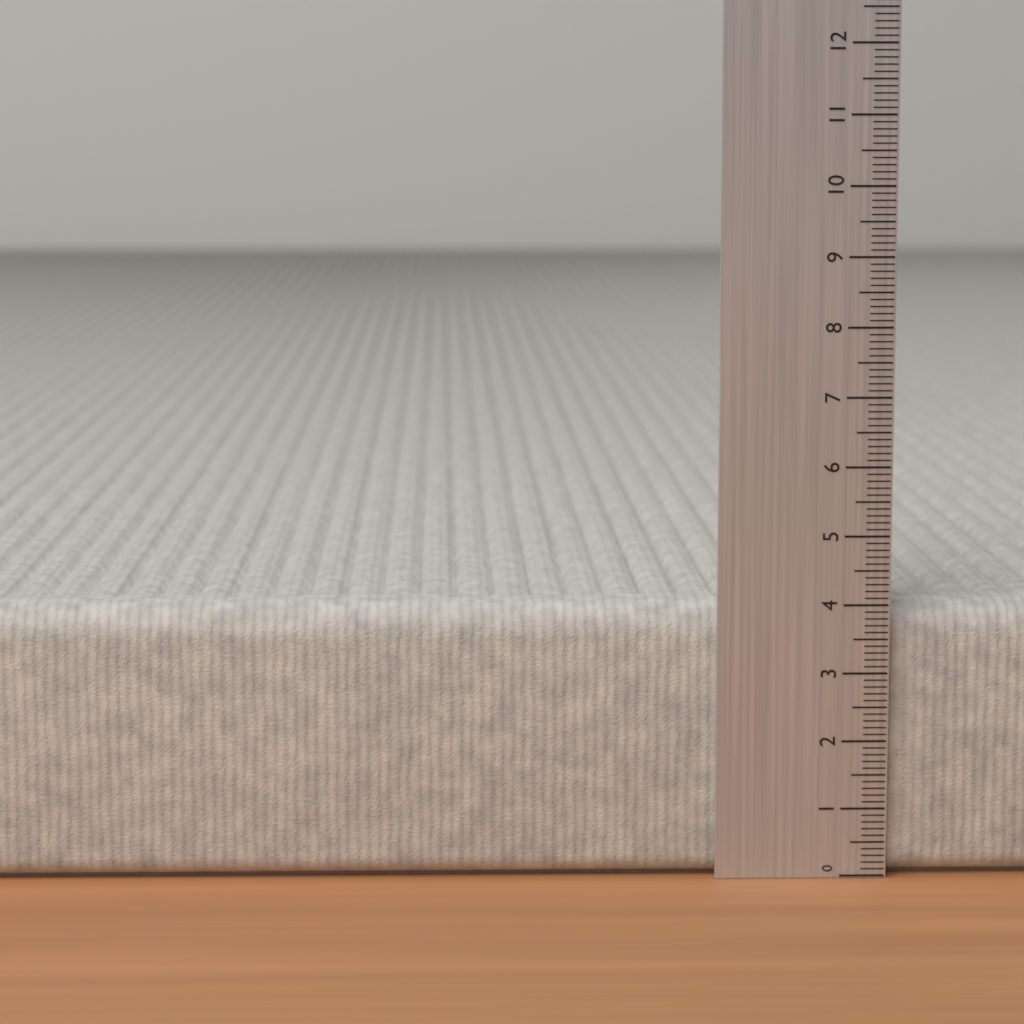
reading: 4.0 (no unit)
